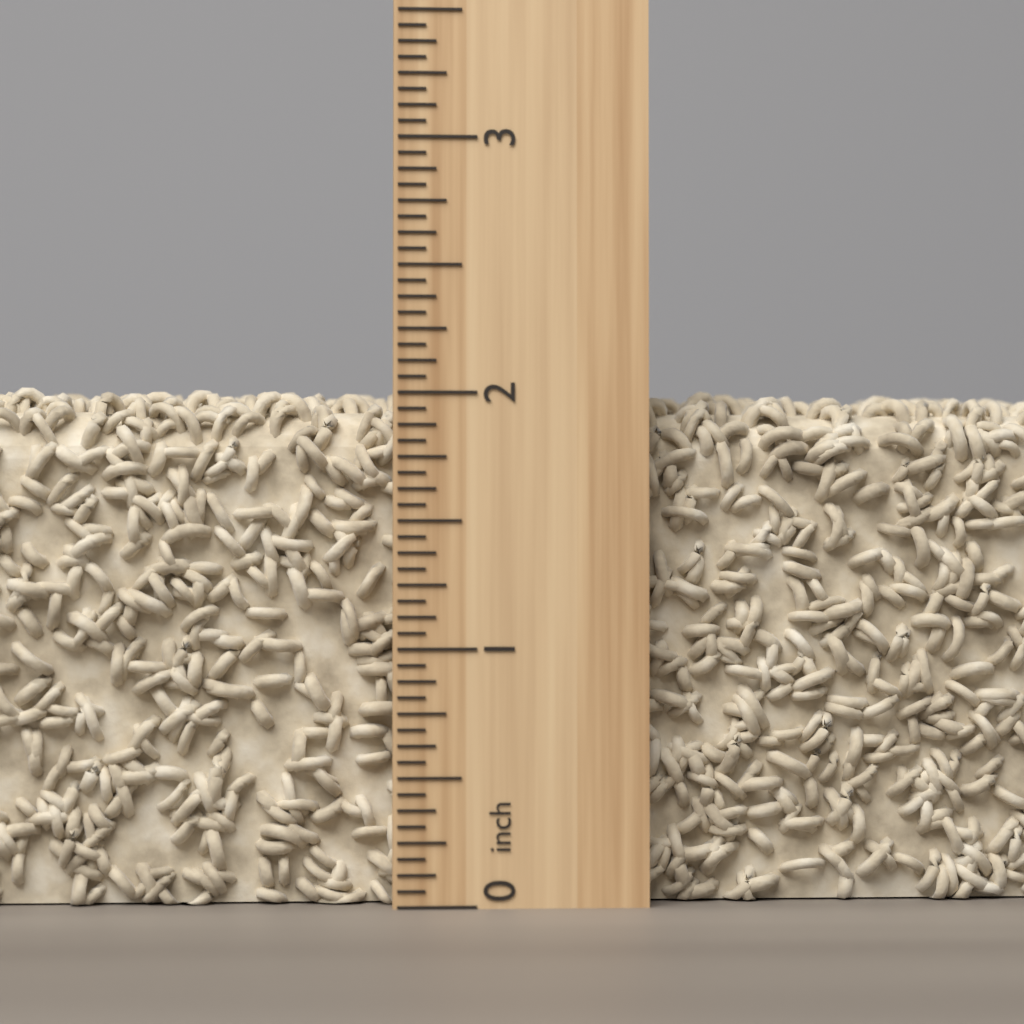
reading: 2.0625 inch
